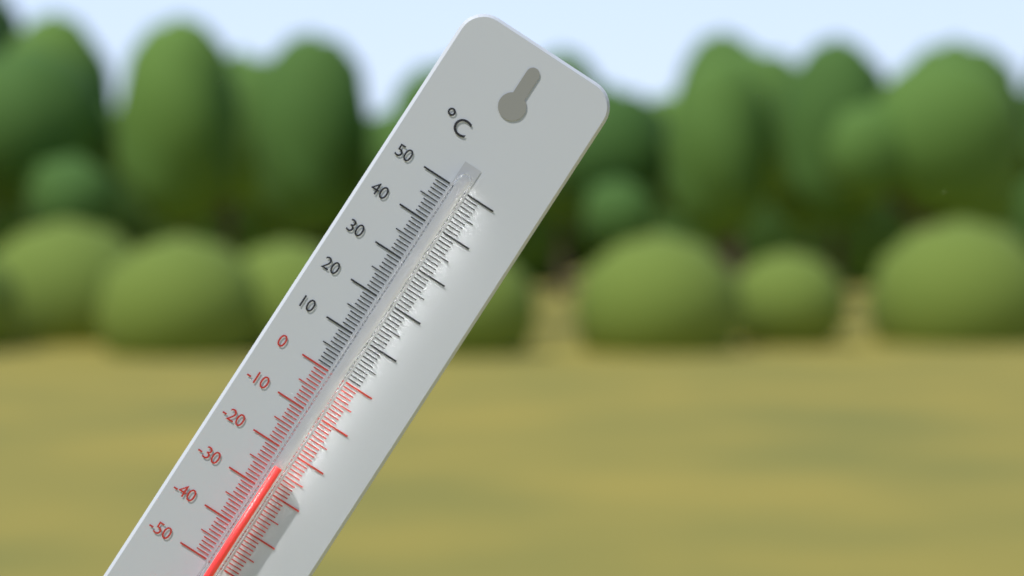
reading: -24 °C
